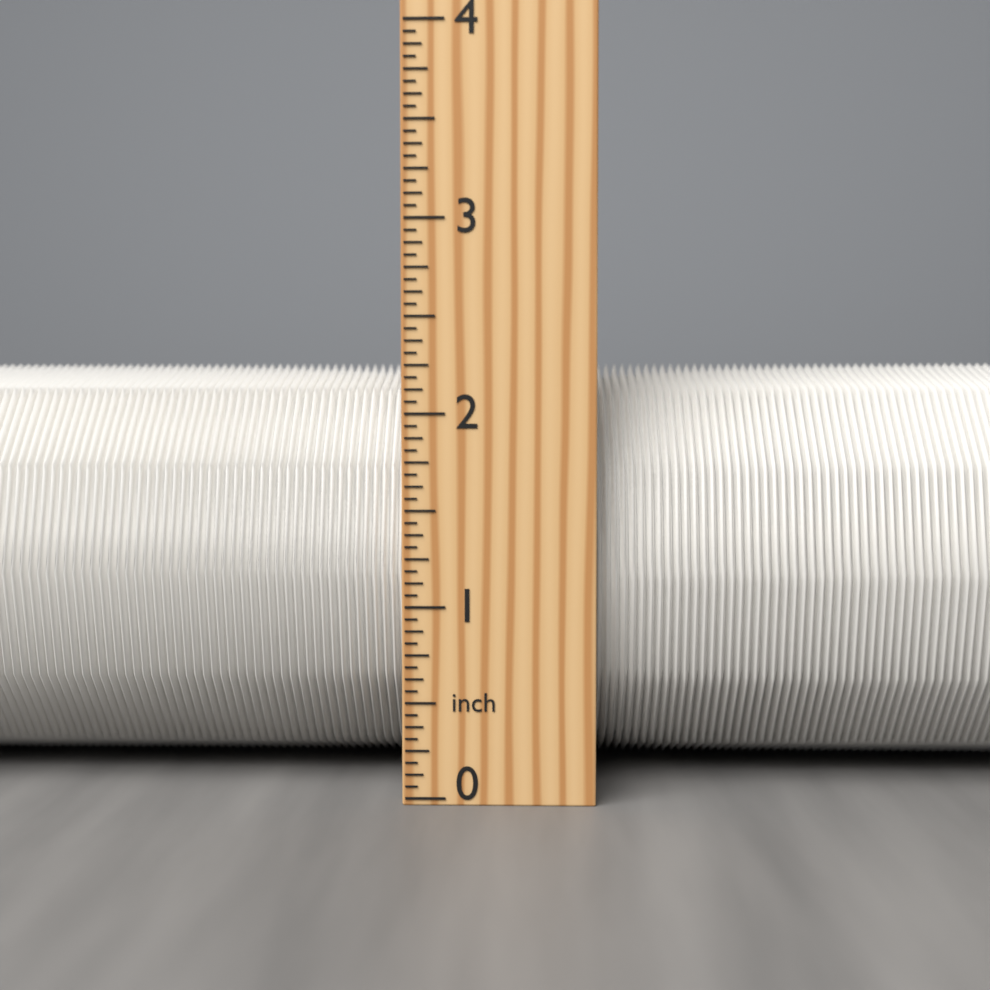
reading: 2.3125 inch
